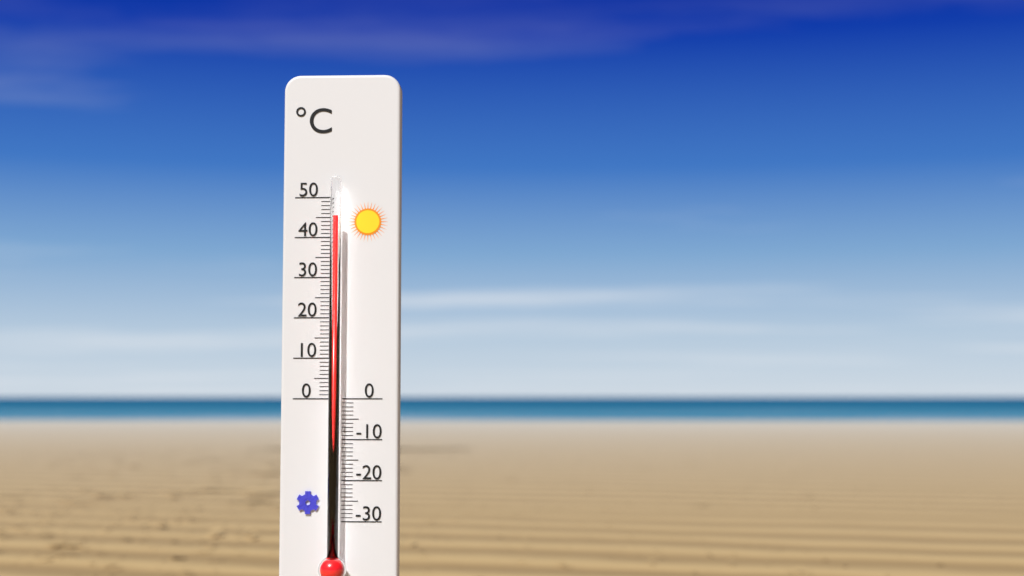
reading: 45 °C
